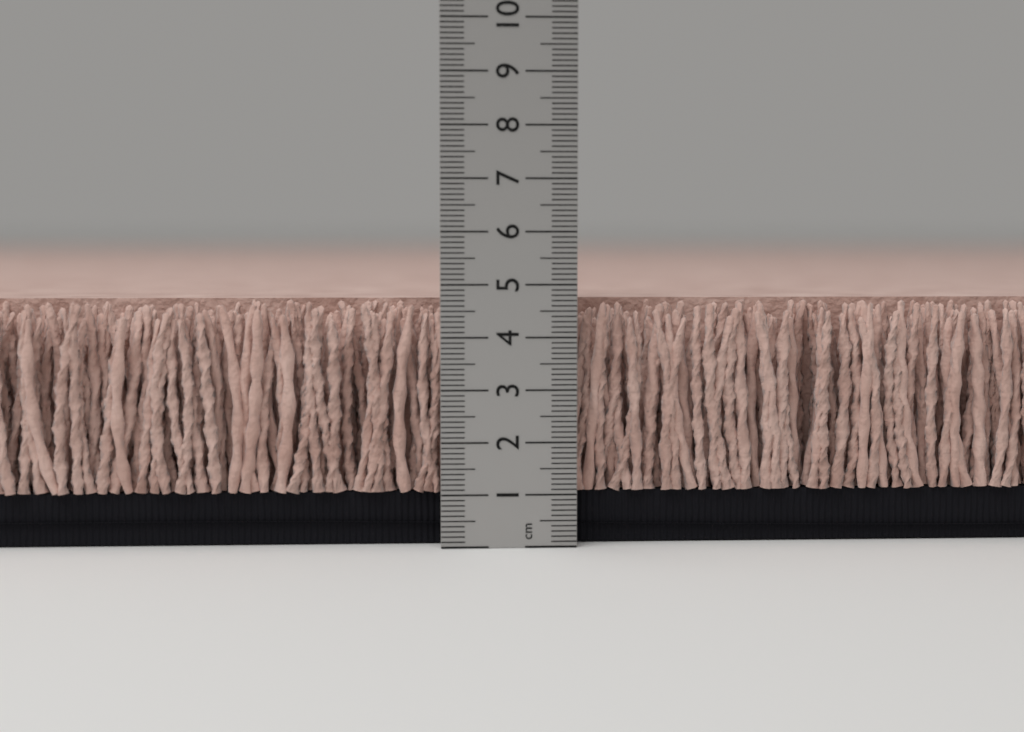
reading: 4.7 cm
